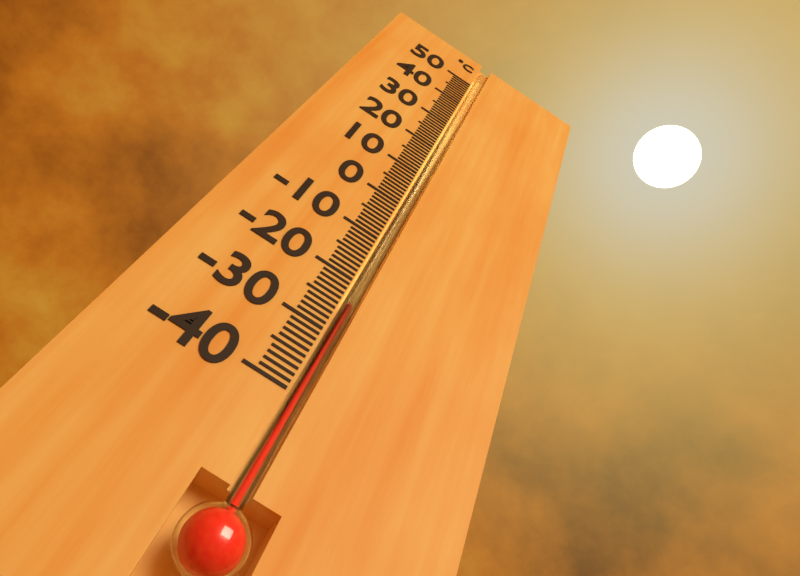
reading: -24 °C
